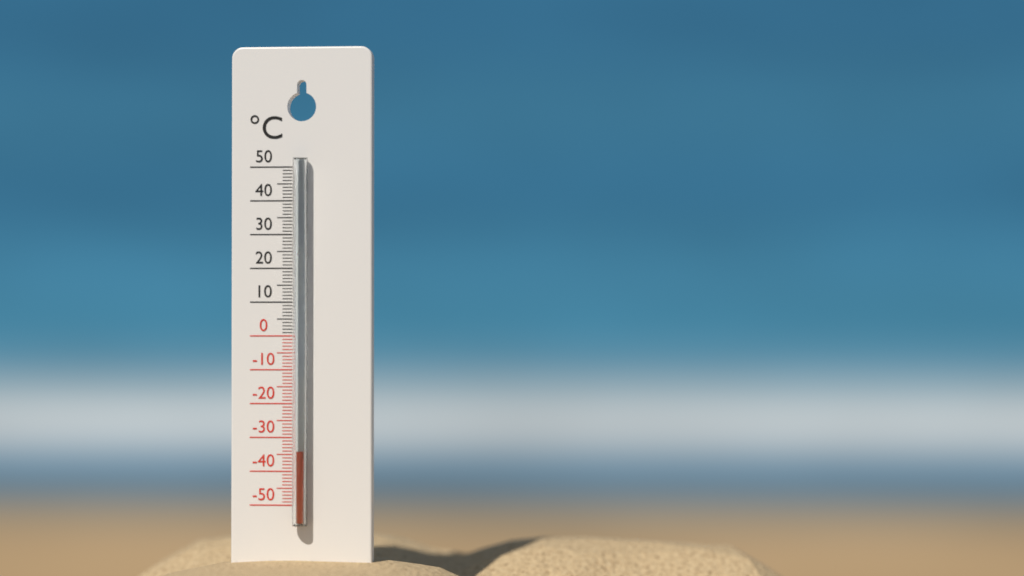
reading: -34 °C
